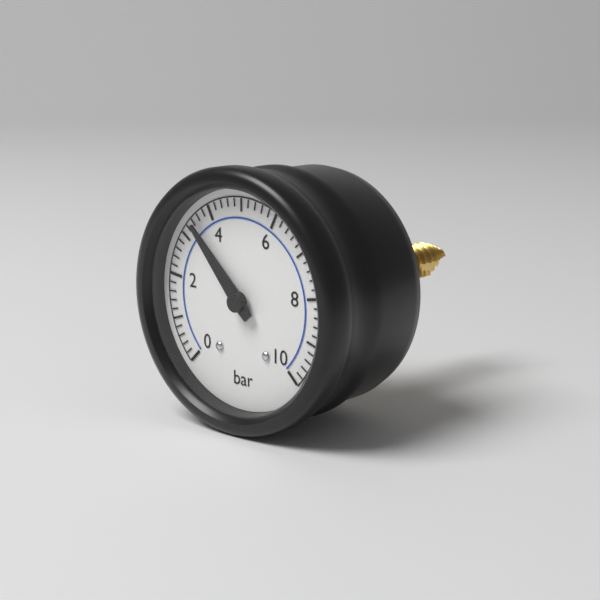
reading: 3.4 bar
